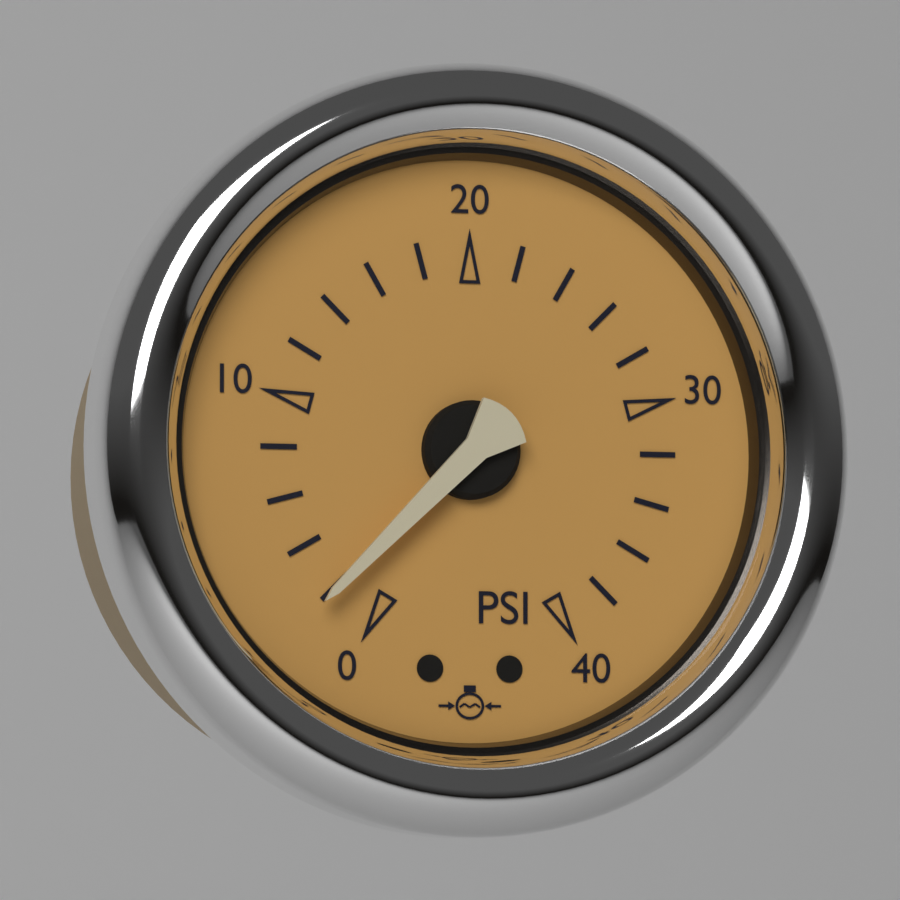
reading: 2 psi
